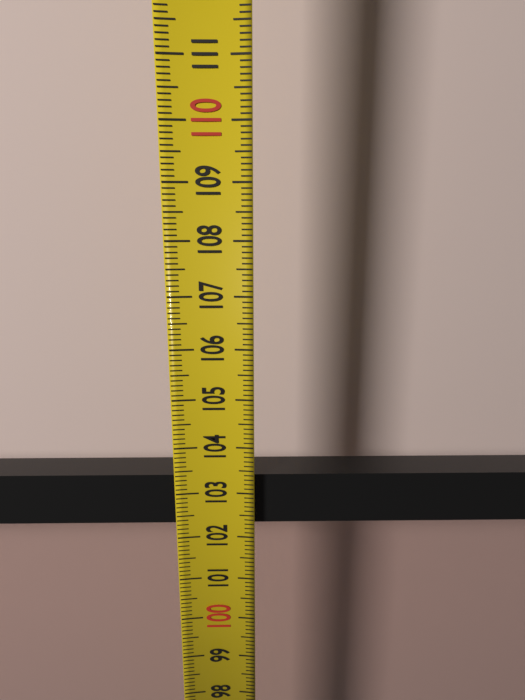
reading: 103.3 (no unit)
